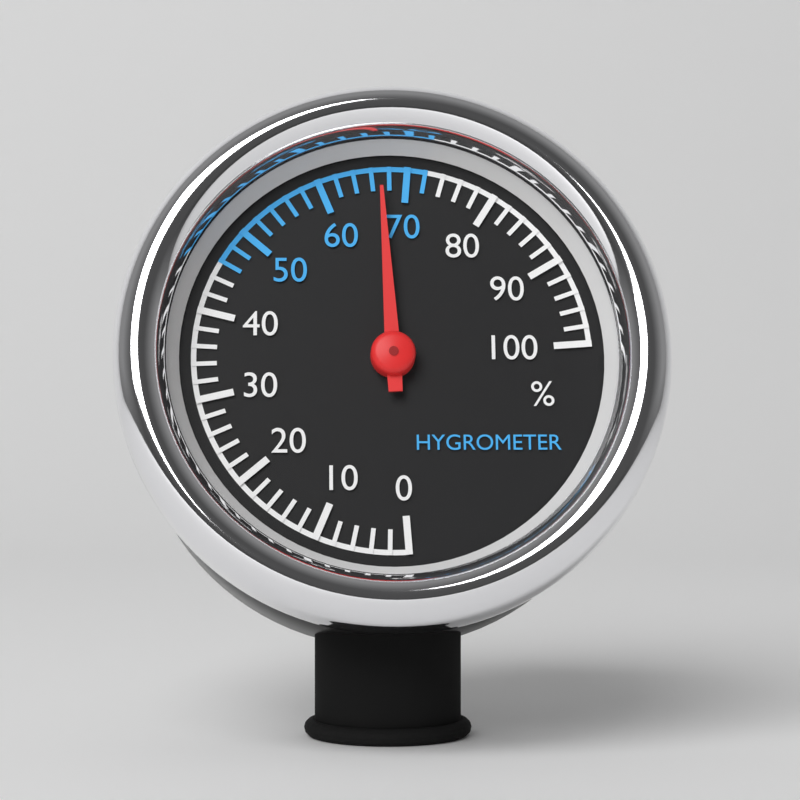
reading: 67 %
